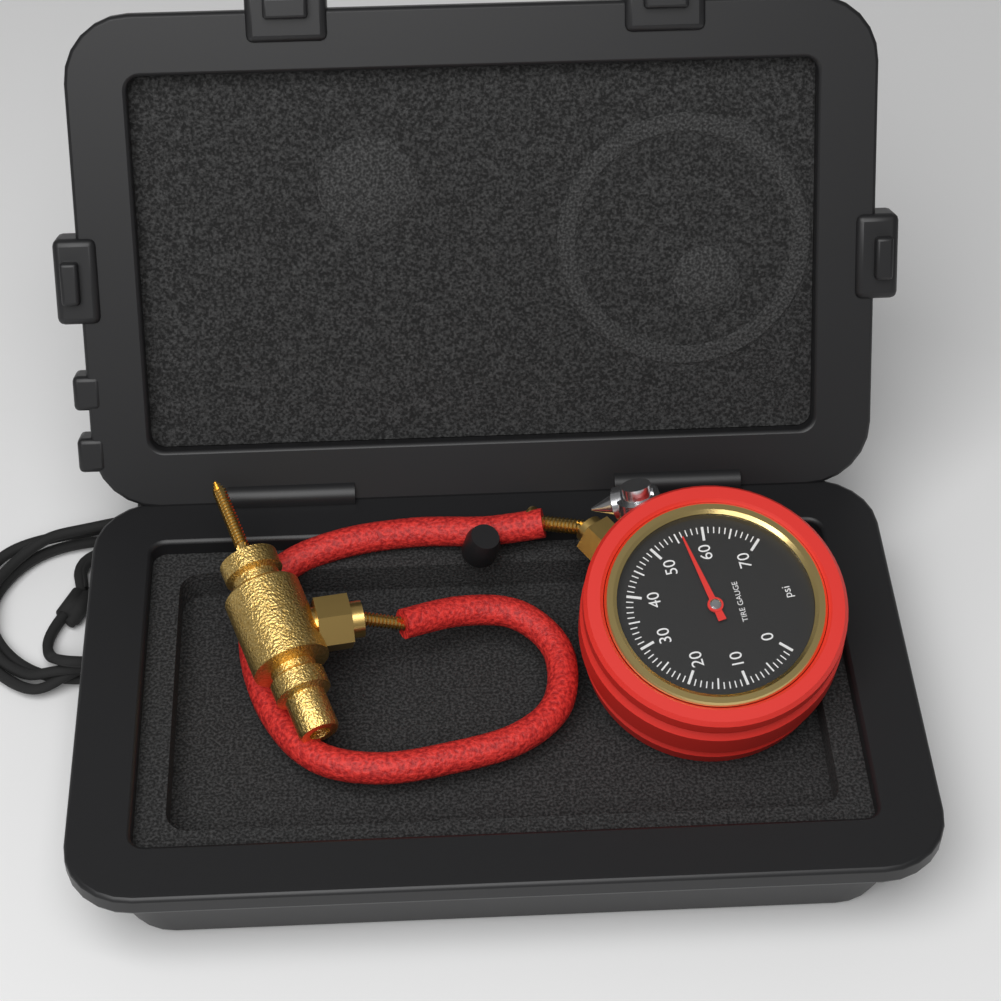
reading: 56 psi
